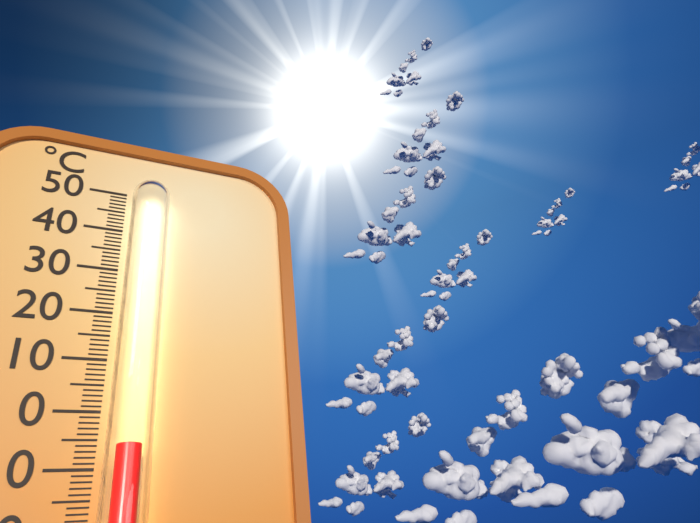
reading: -7 °C
